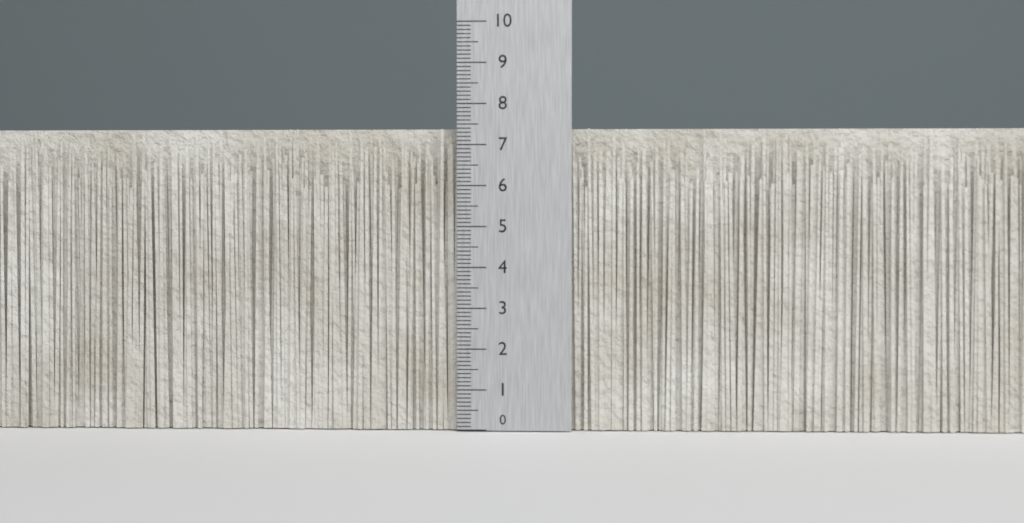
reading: 7.4 (no unit)
